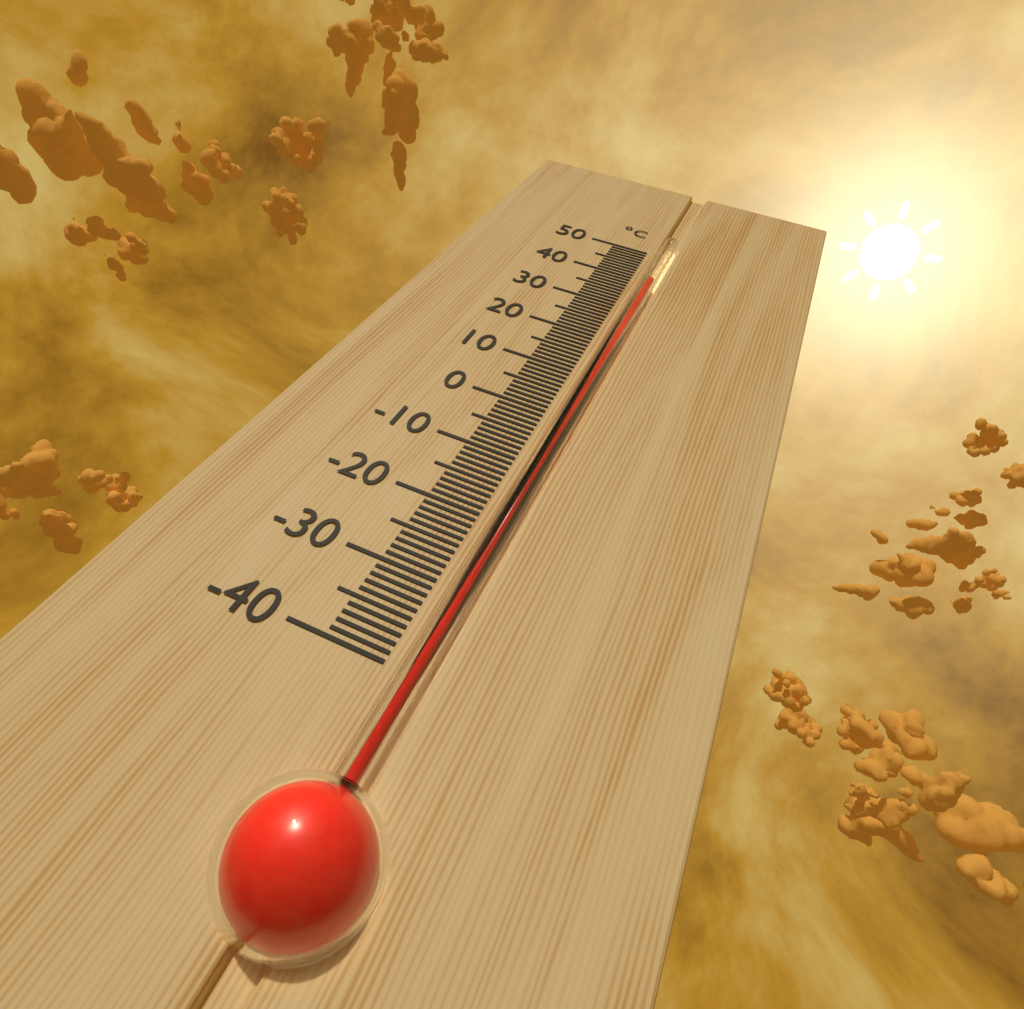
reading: 40 °C
